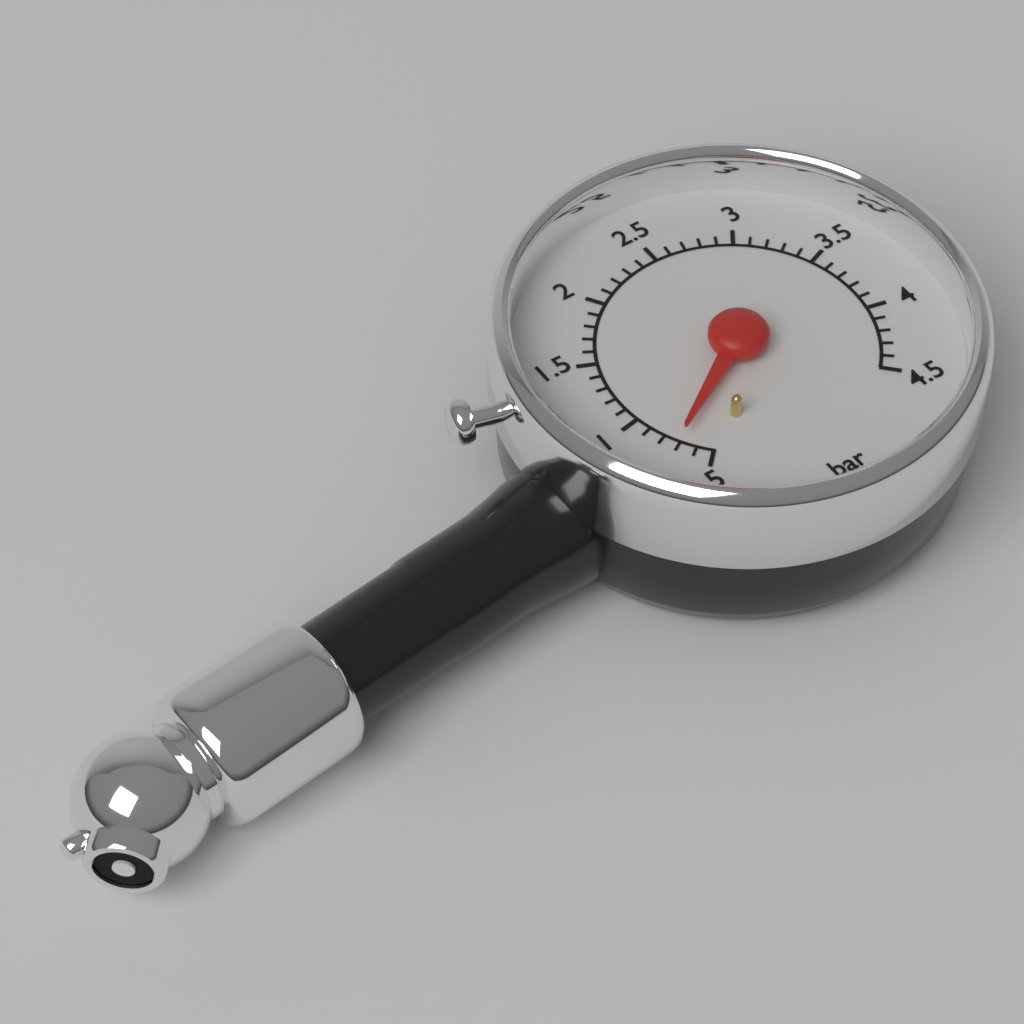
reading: 0.7 bar
